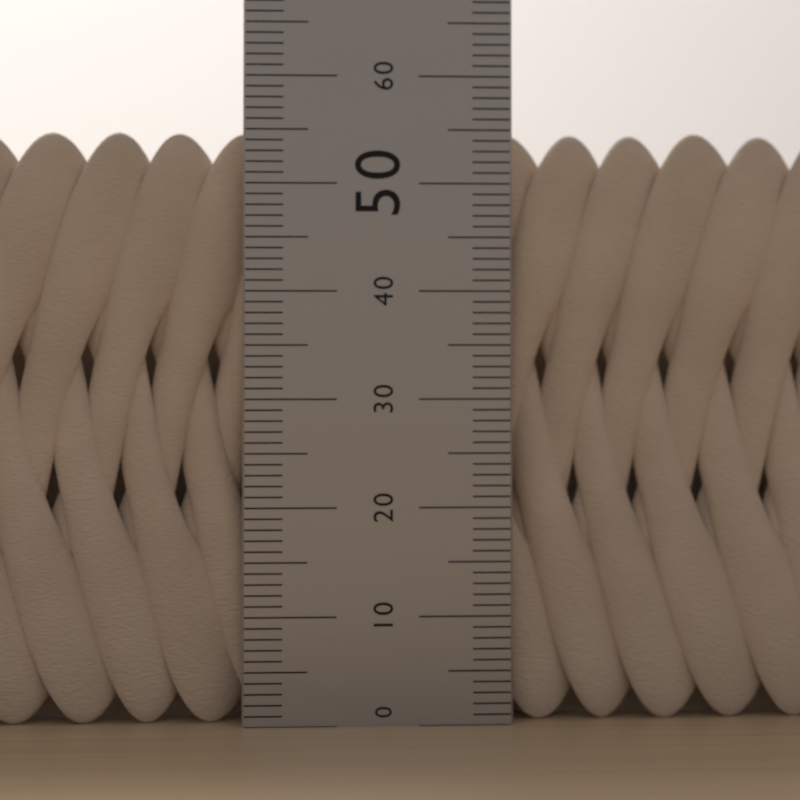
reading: 55 (no unit)
